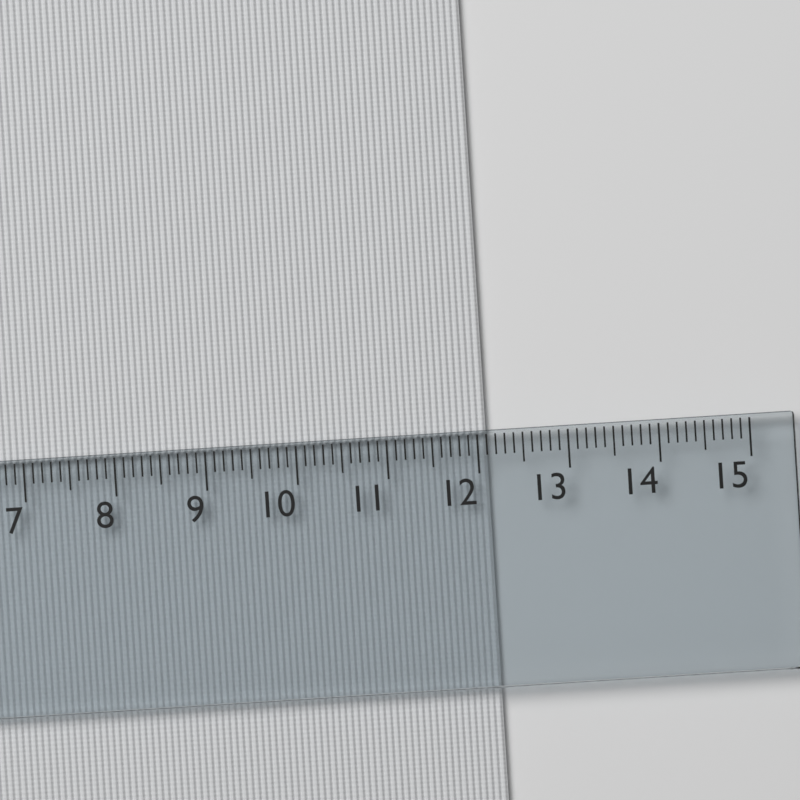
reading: 12.1 cm
